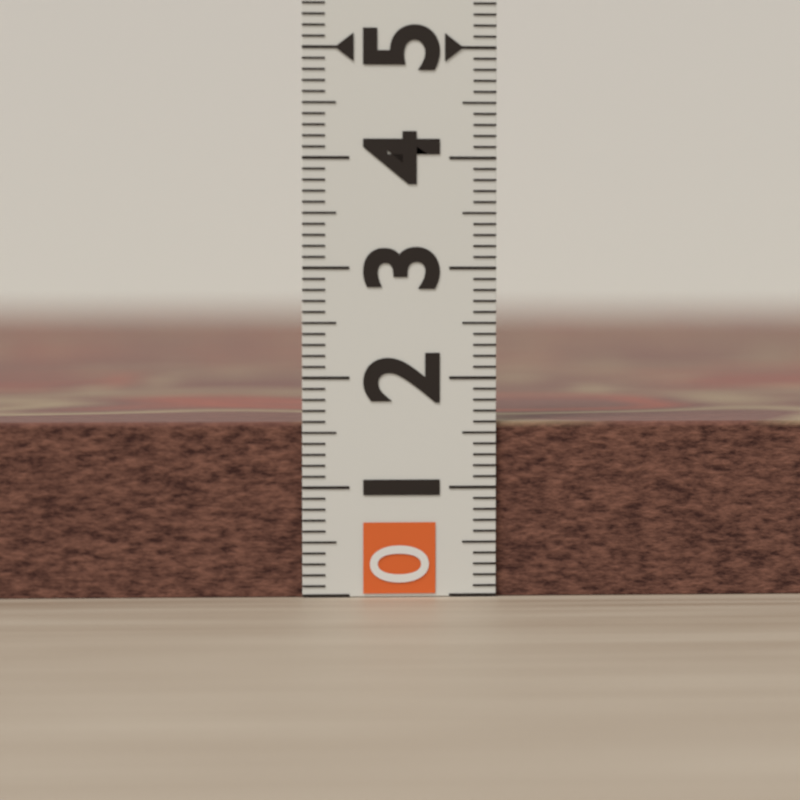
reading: 1.6 (no unit)
